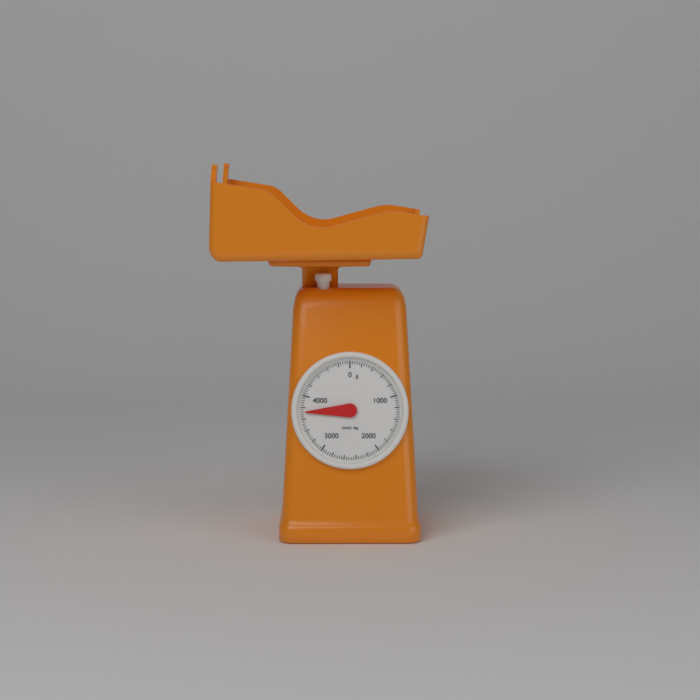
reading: 3720 g
